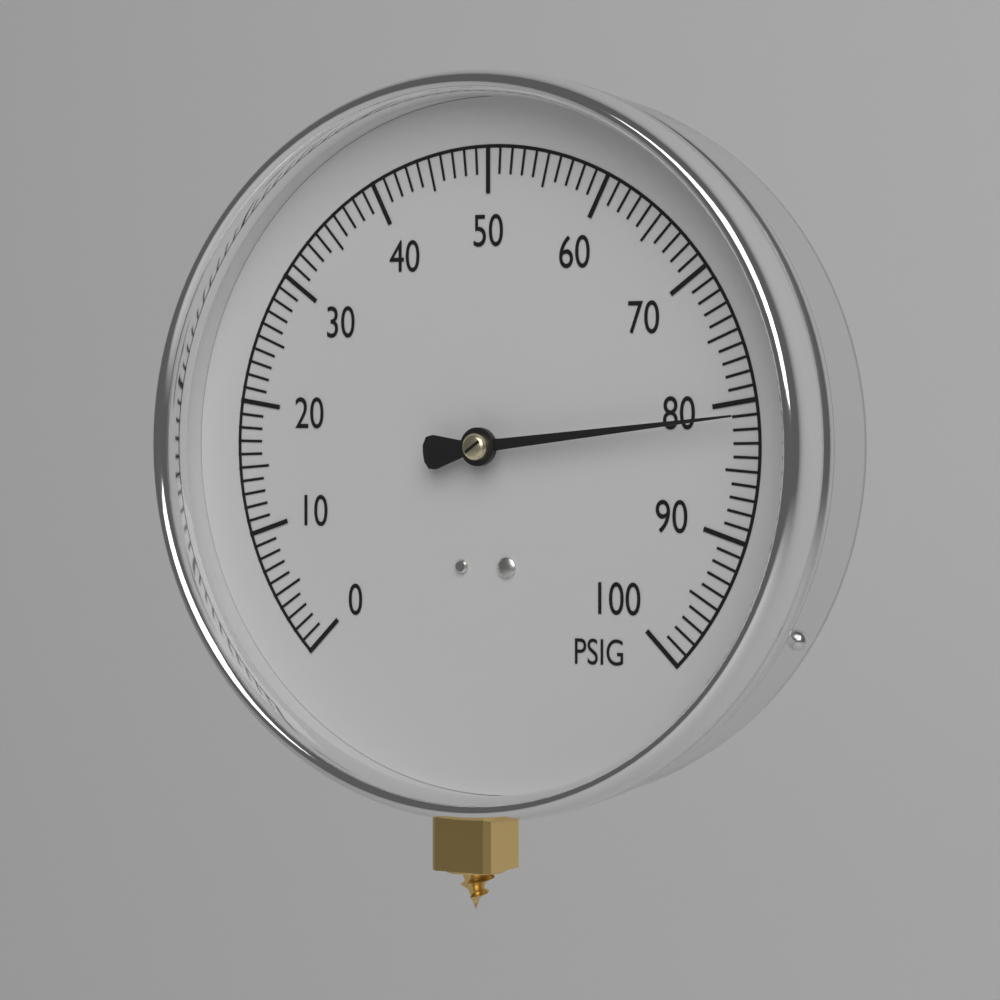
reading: 81 PSIG
